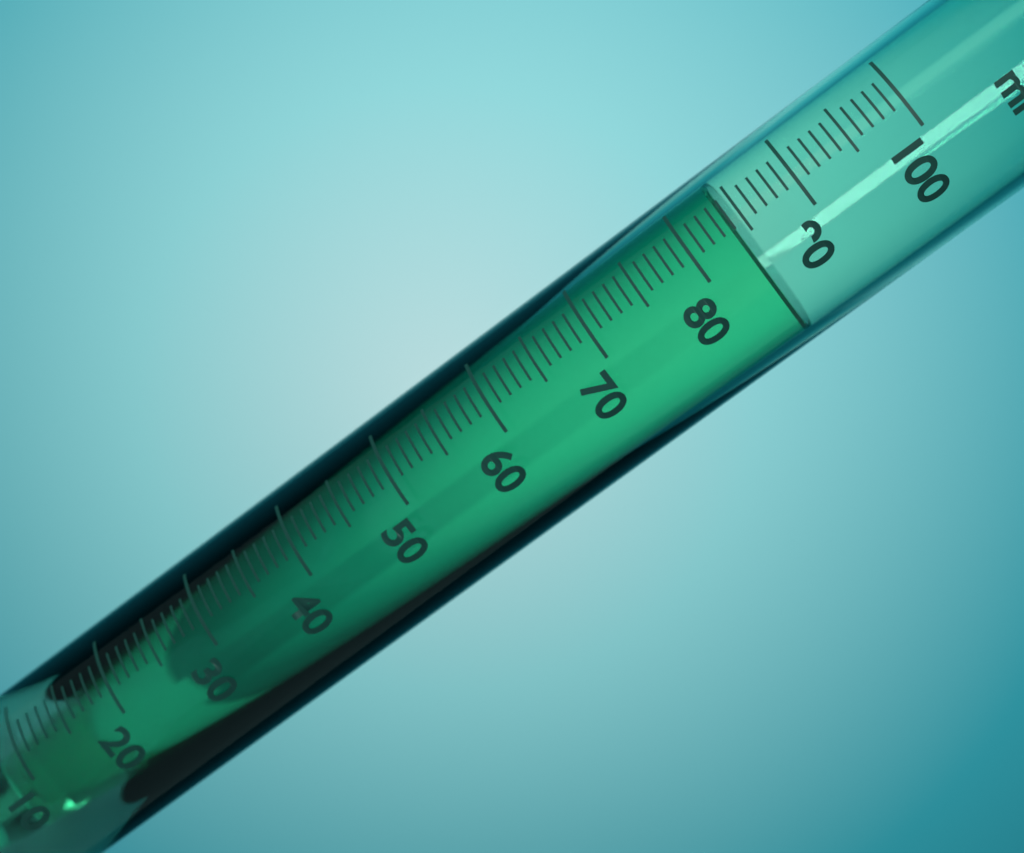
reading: 84 ml
